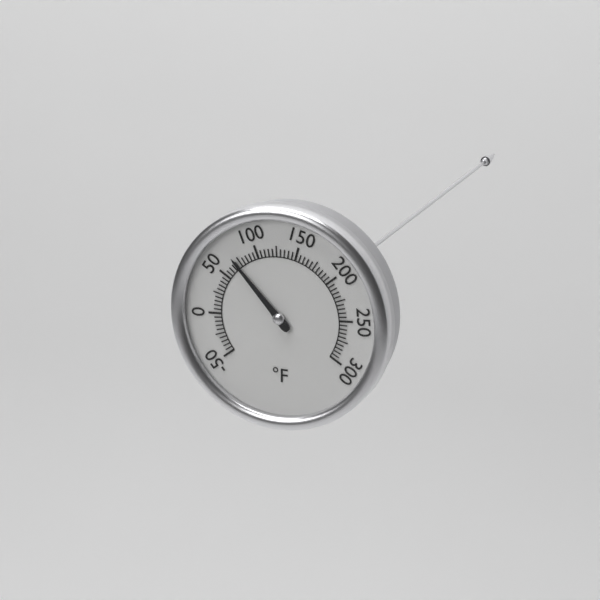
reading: 70 °F
